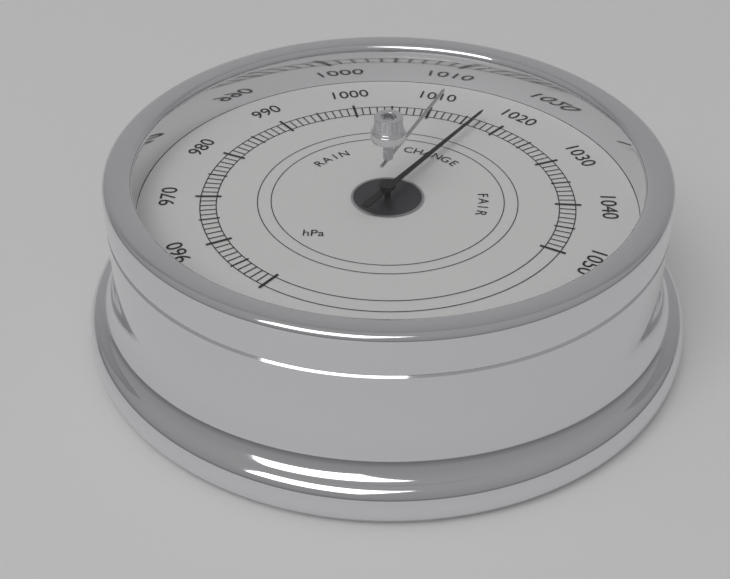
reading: 1017 hPa
